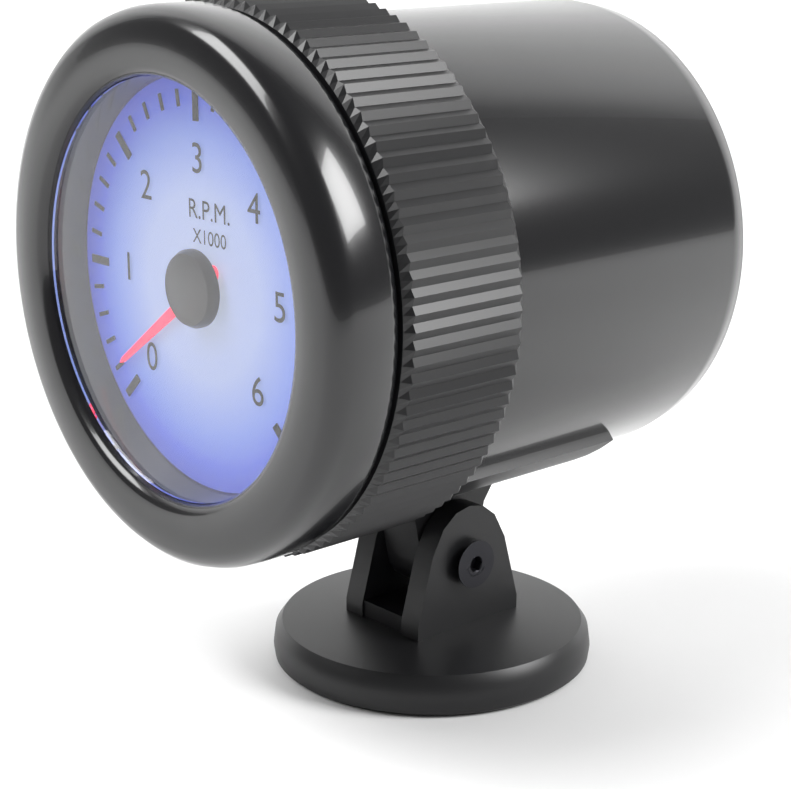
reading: 0.2 RPM x1000
